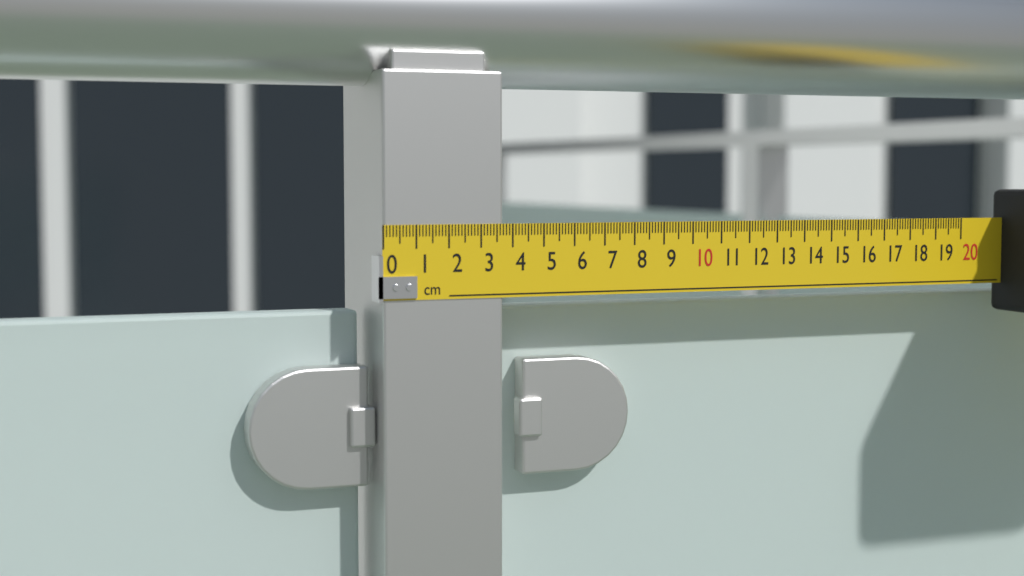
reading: 3.7 cm
